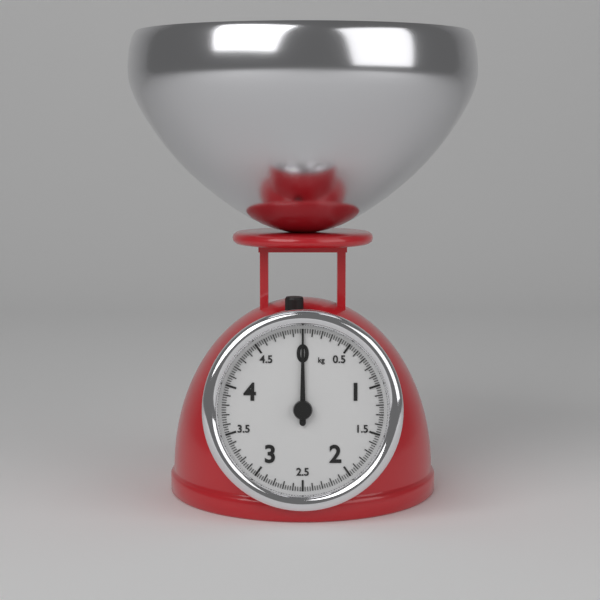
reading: 0.000 kg
